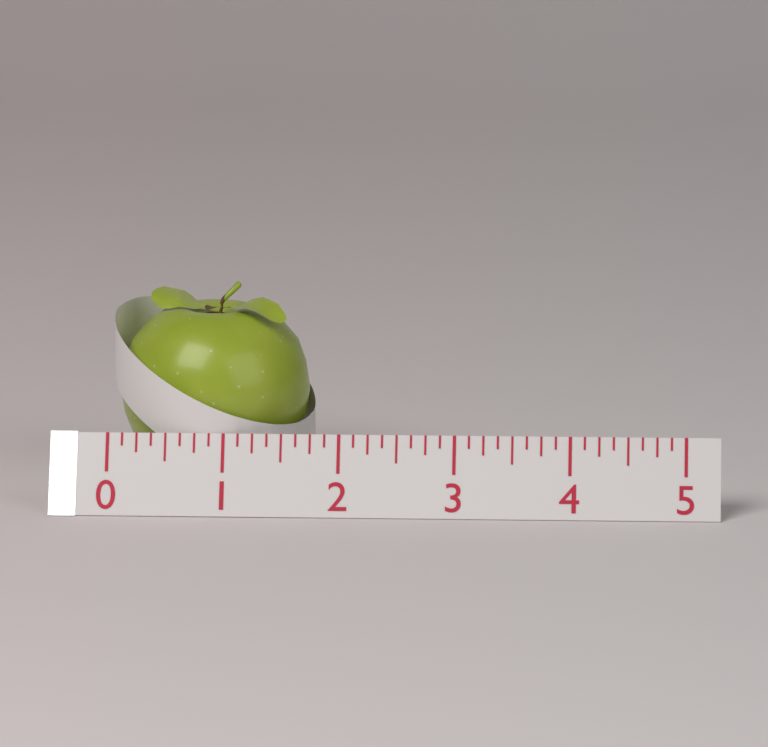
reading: 1.750 (no unit)
